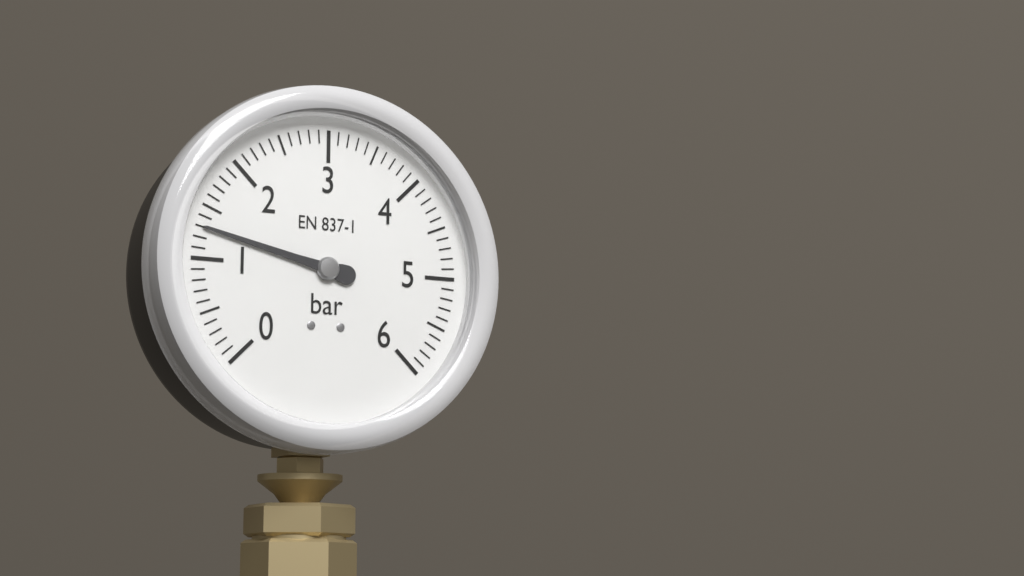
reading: 1.3 bar
